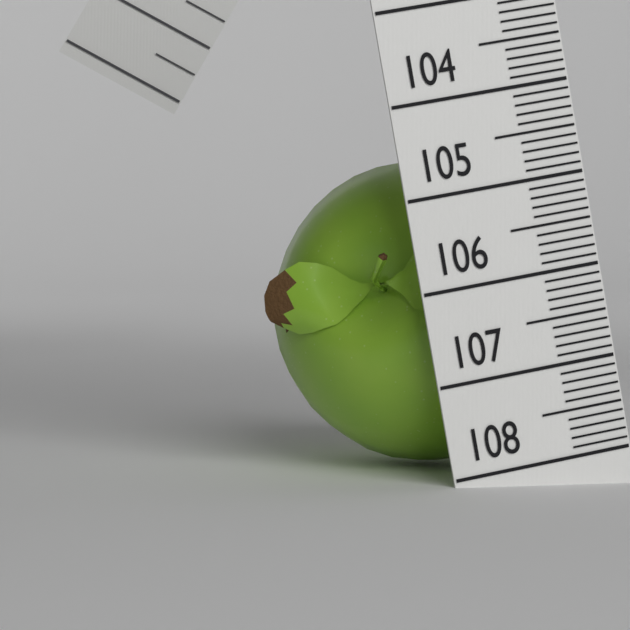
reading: 104.6 (no unit)
